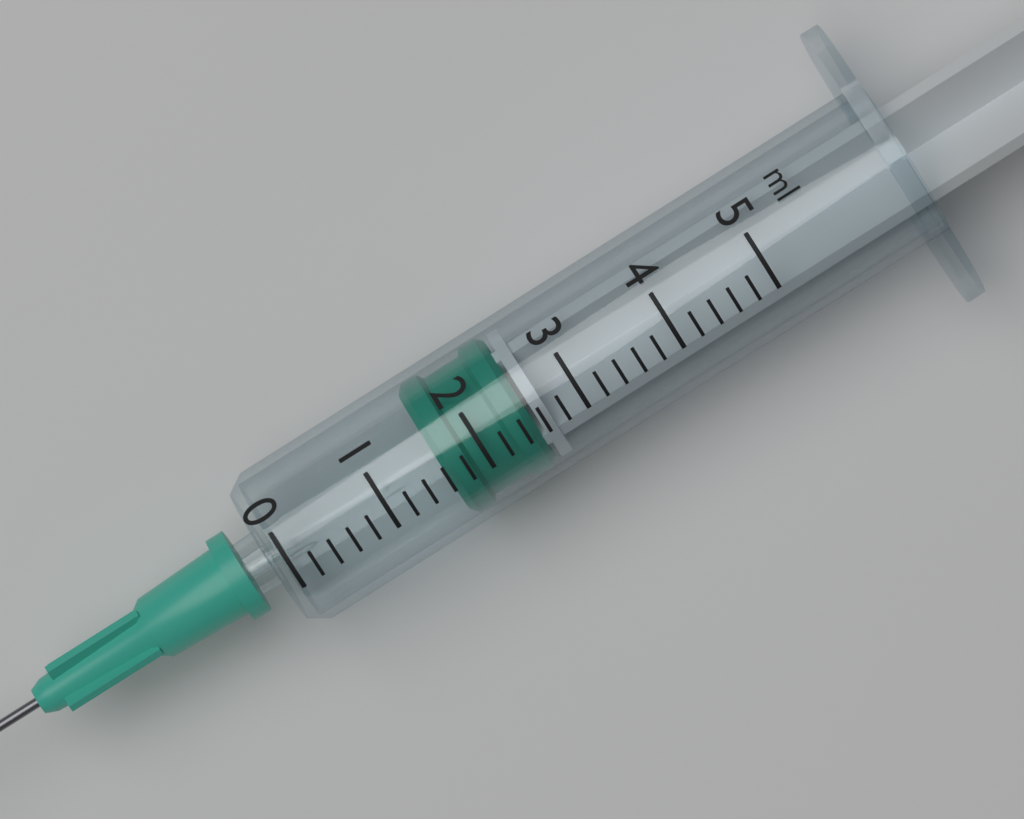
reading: 1.6 ml
